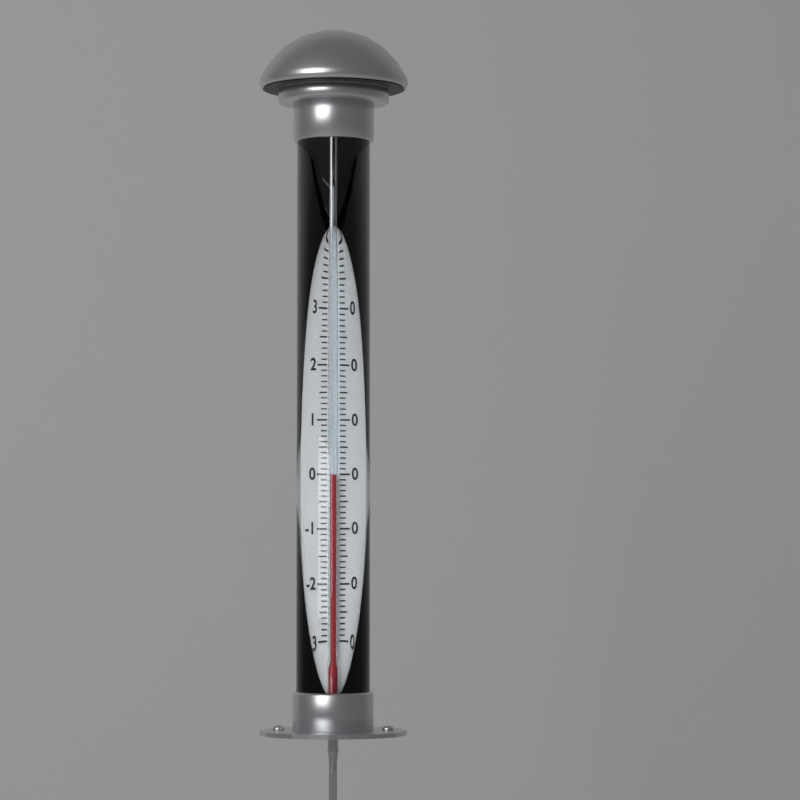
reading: 0 °C
